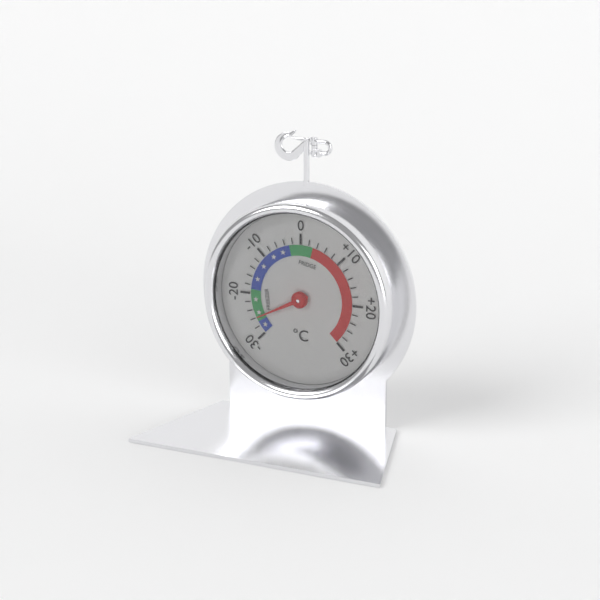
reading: -26 °C
